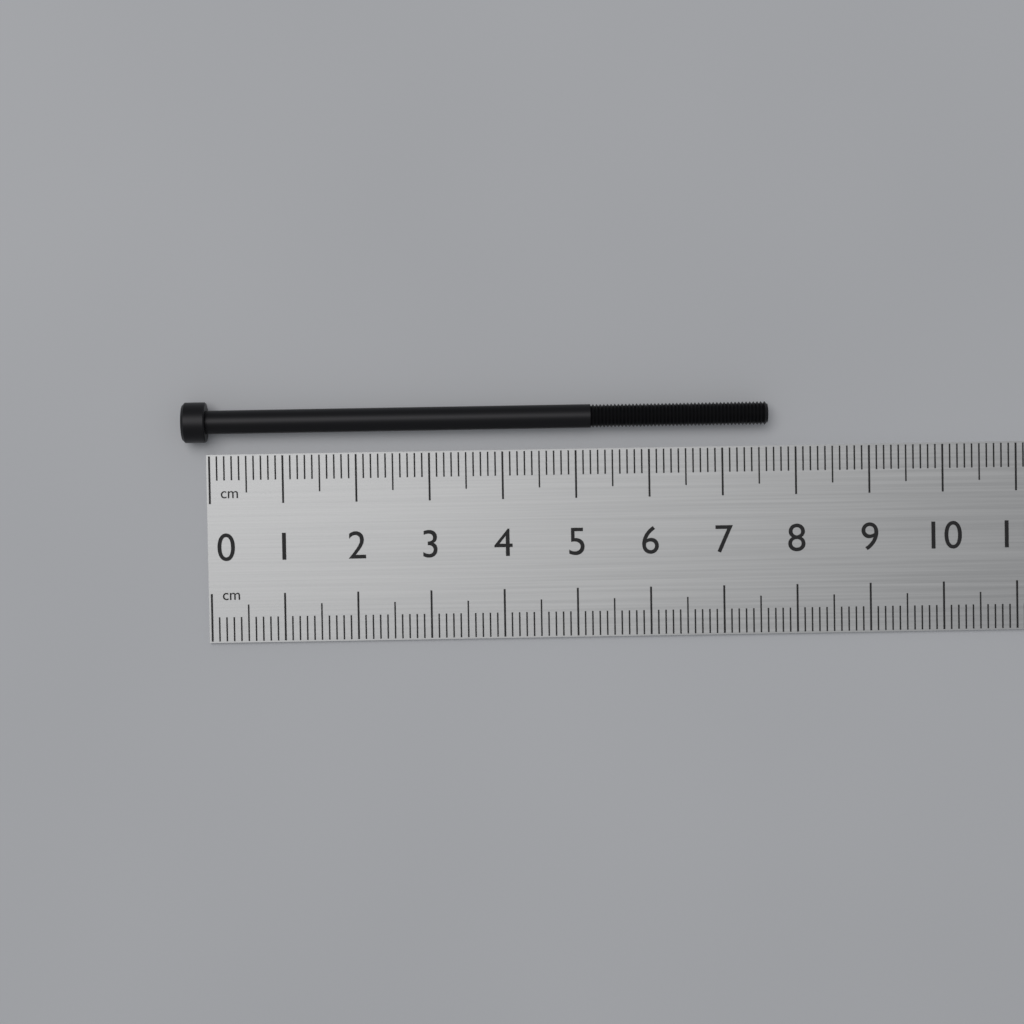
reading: 7.6 cm
